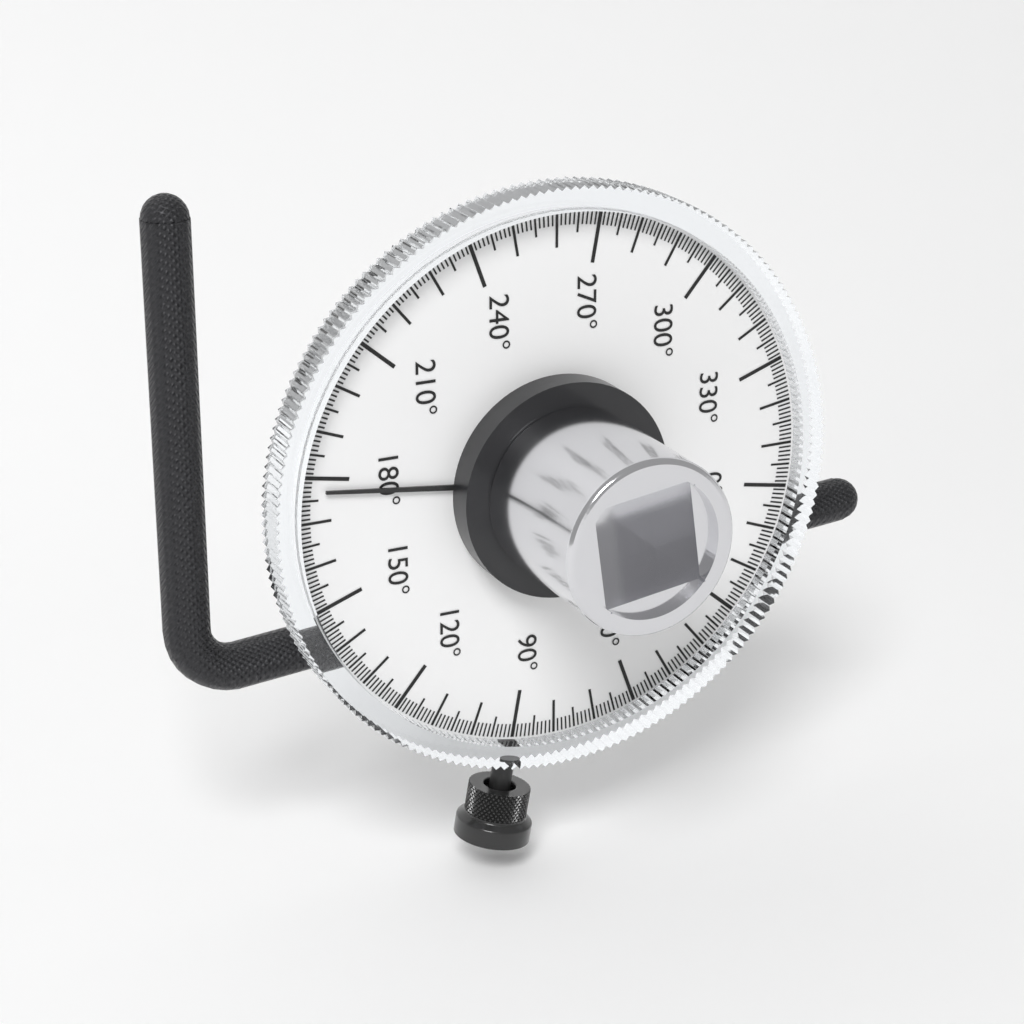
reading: 177 °
